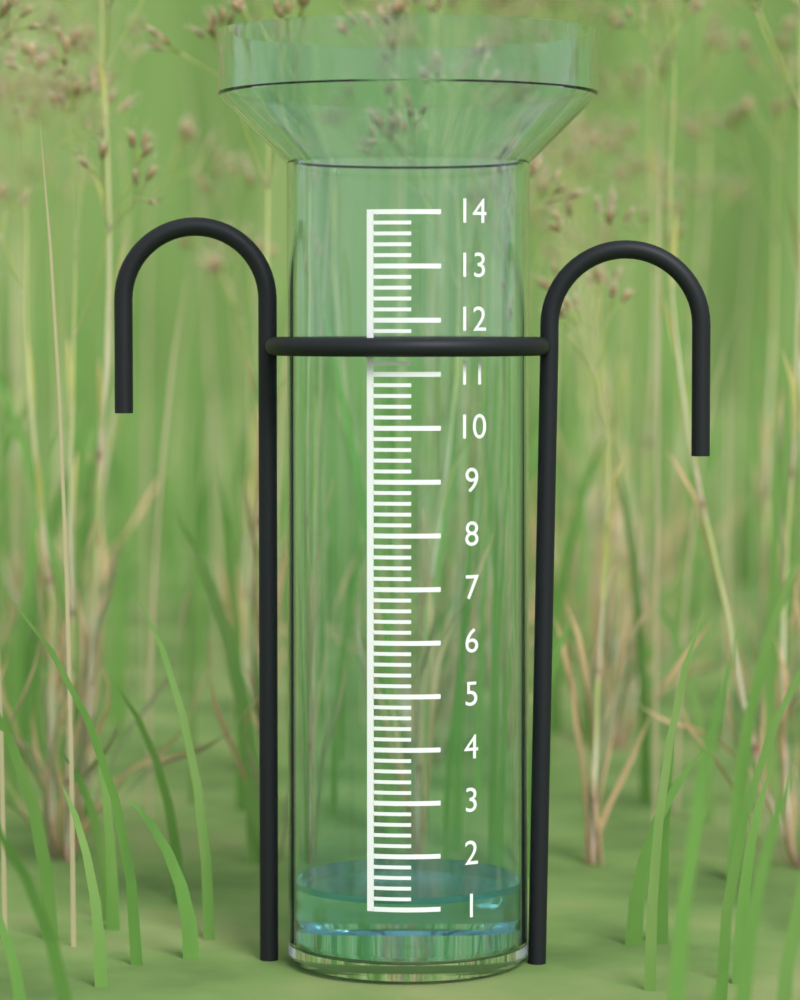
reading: 1.2 (no unit)
